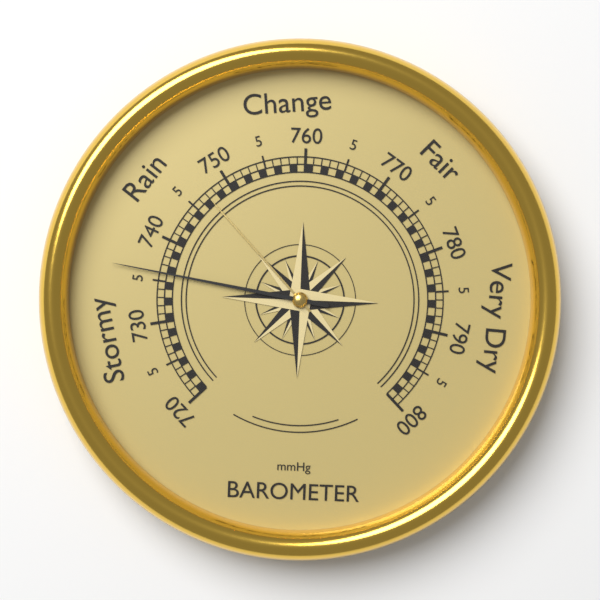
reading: 736 mmHg
